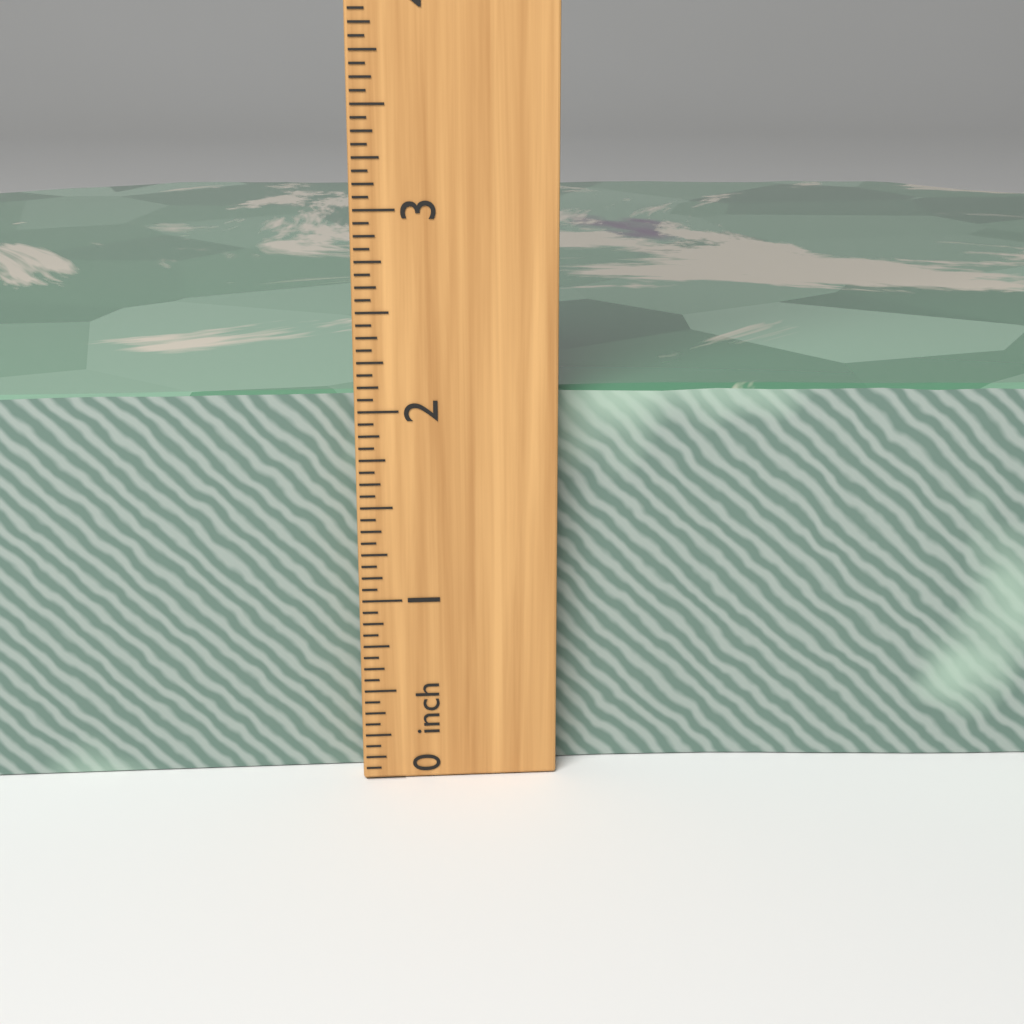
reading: 2.0625 inch
